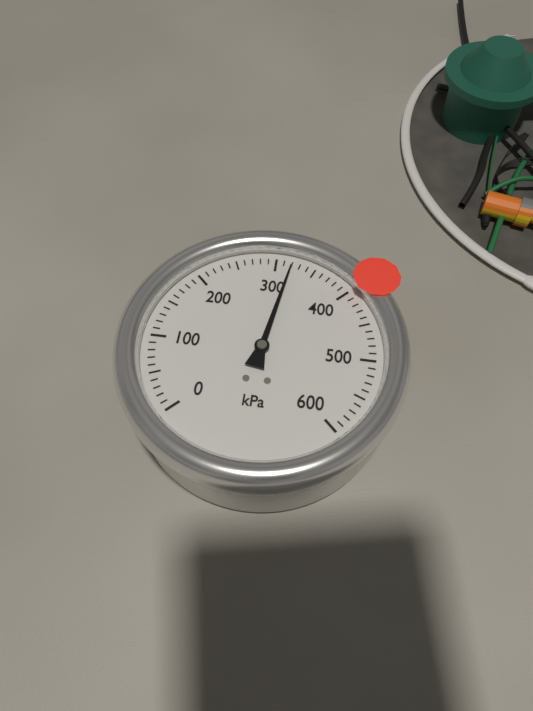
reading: 320 kPa
